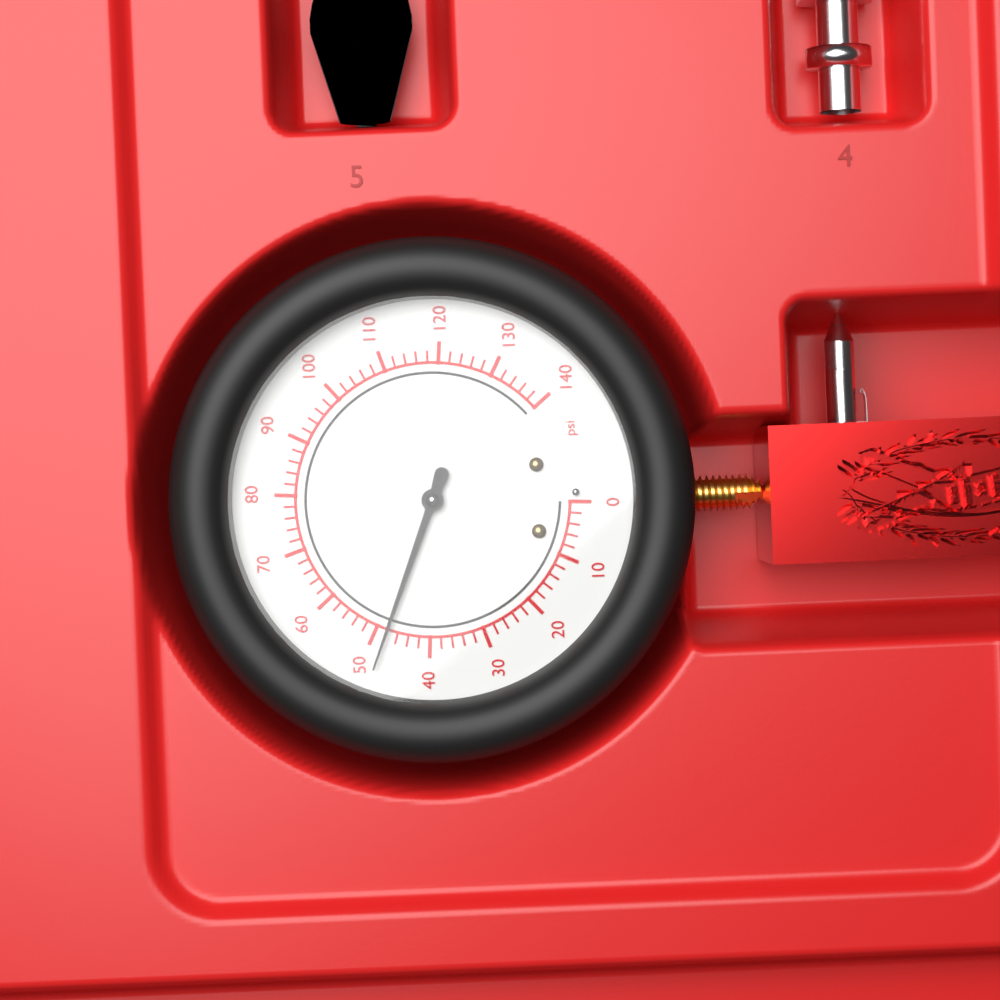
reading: 48 psi
